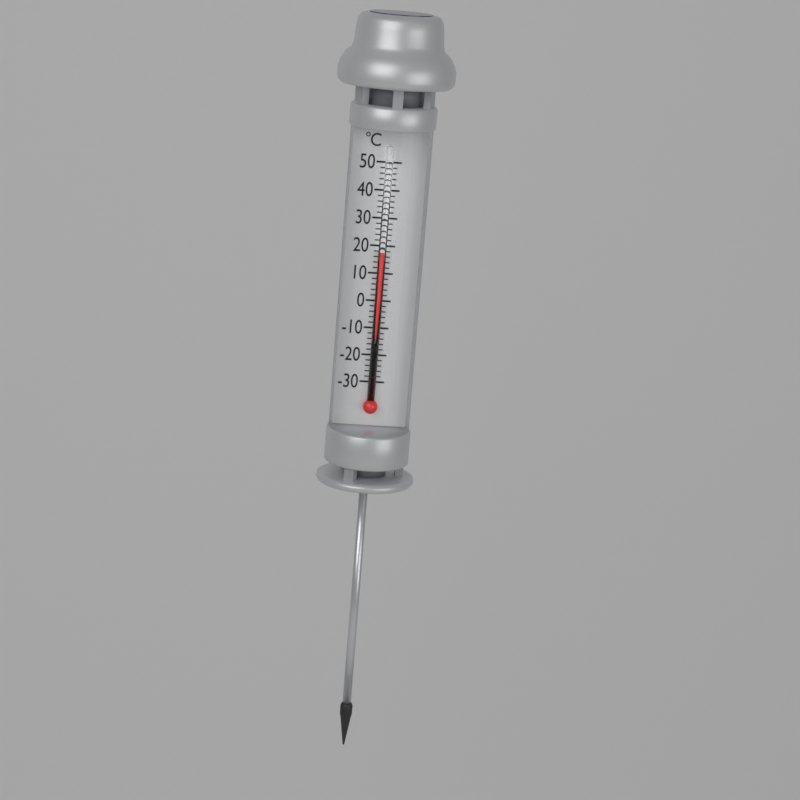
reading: 18 °C
